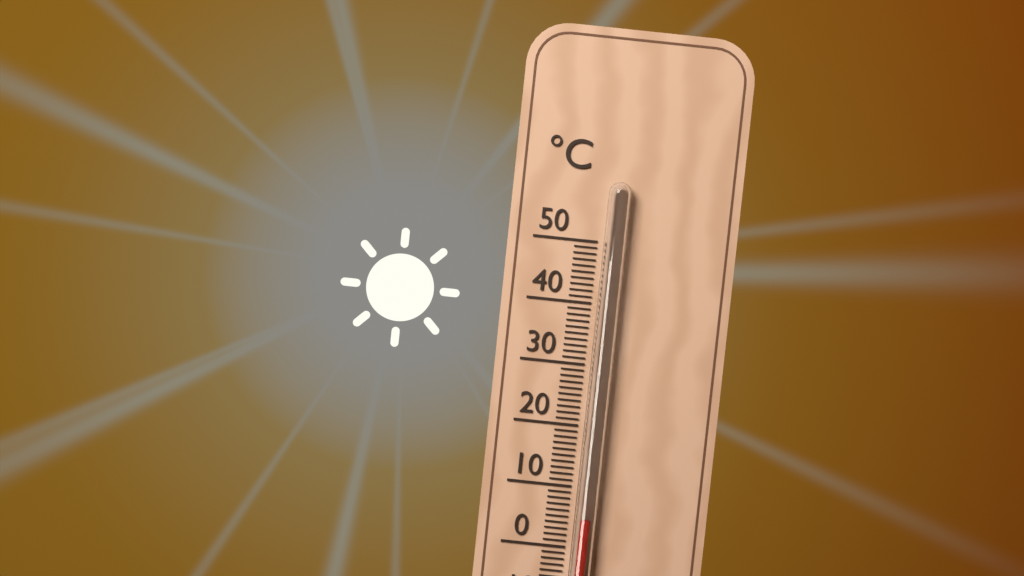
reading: 5 °C
